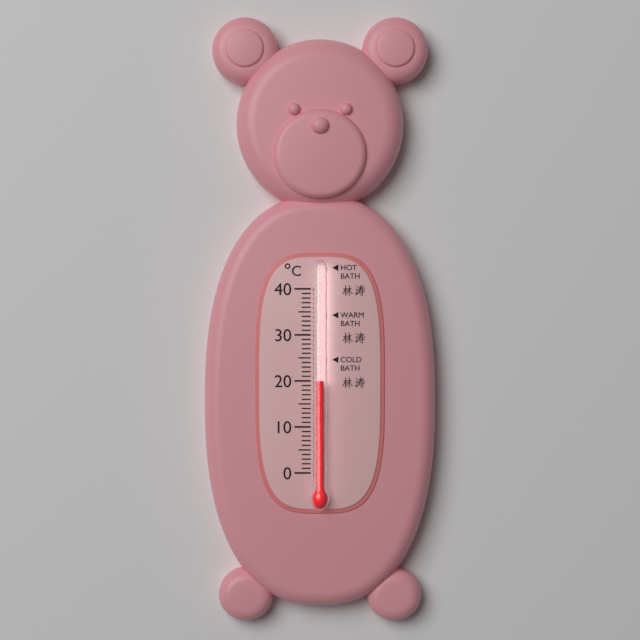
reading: 20 °C
